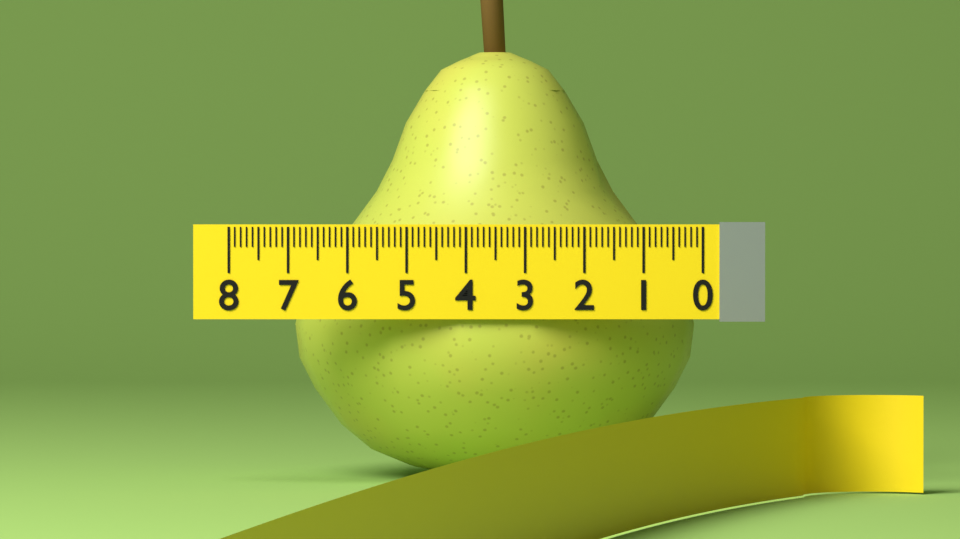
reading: 7.0 (no unit)
